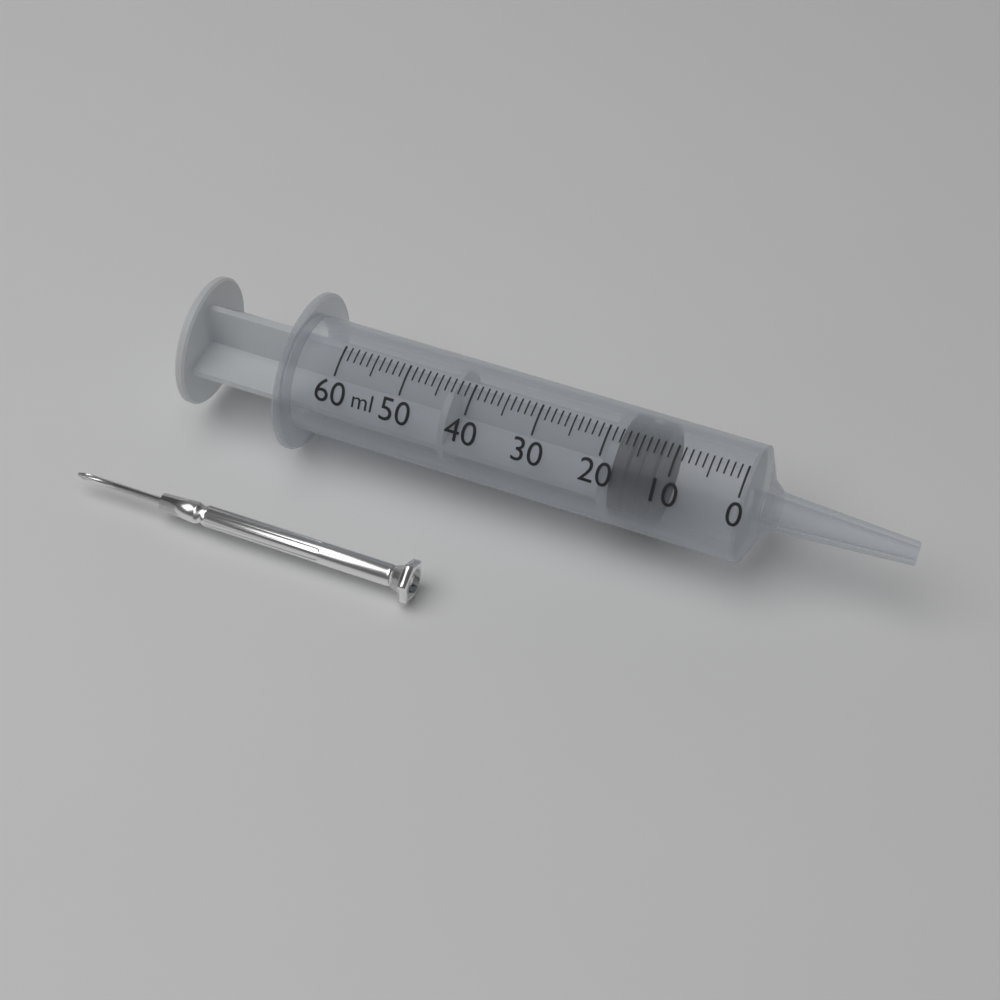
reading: 12 ml
